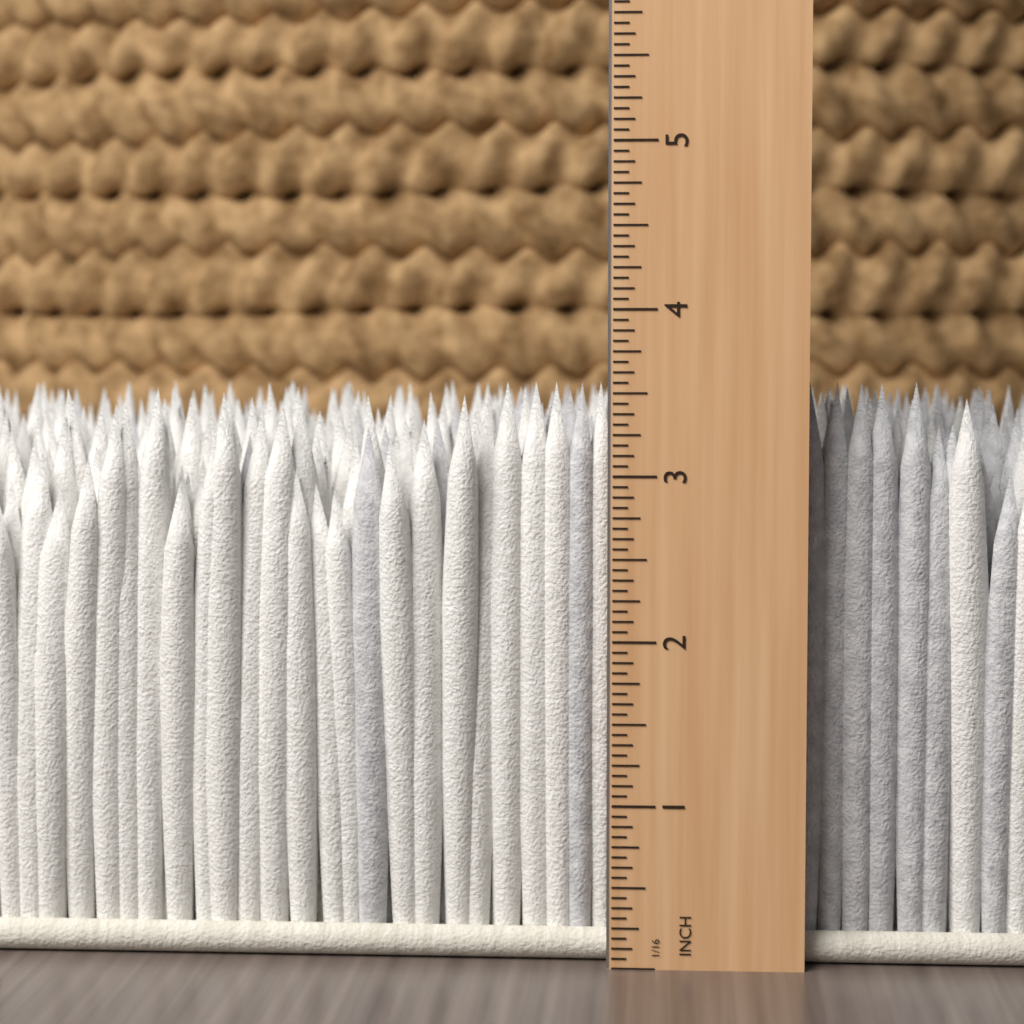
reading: 3.5625 in
